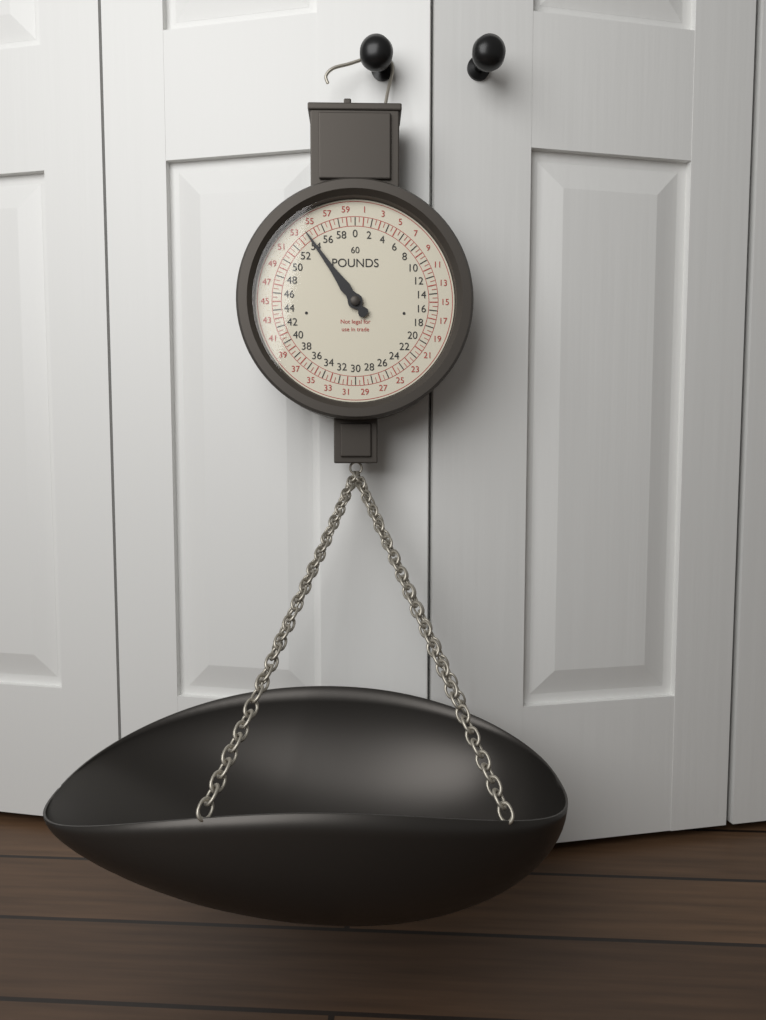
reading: 54.0 lb
